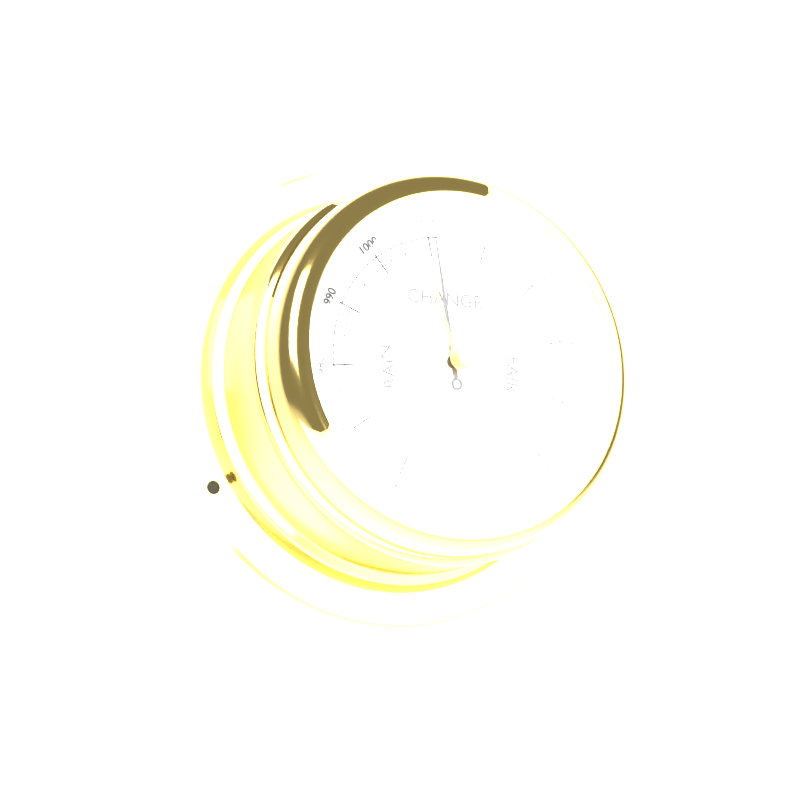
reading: 1011 mbar
